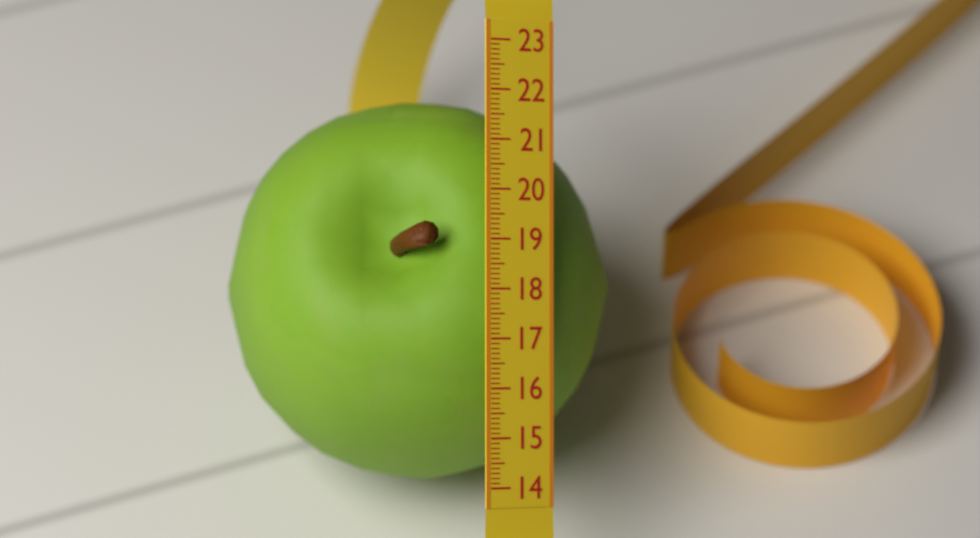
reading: 21.9 (no unit)
